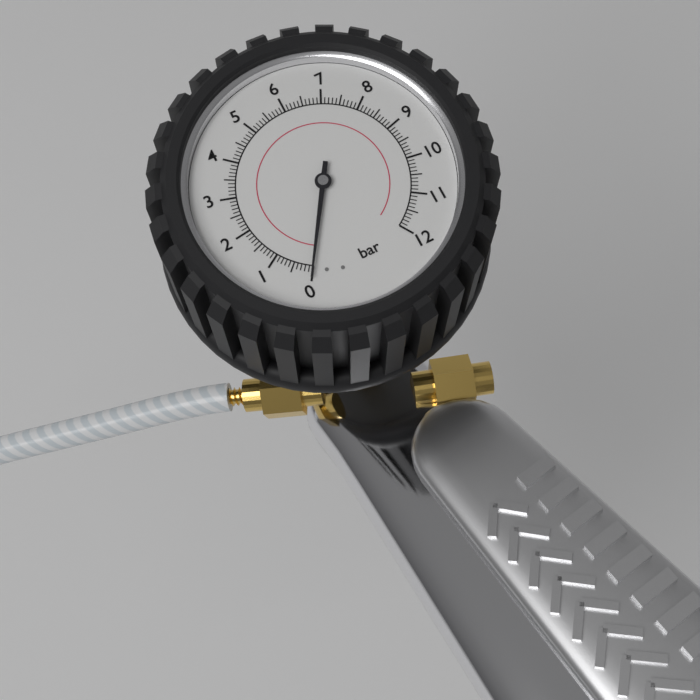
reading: 0.0 bar
